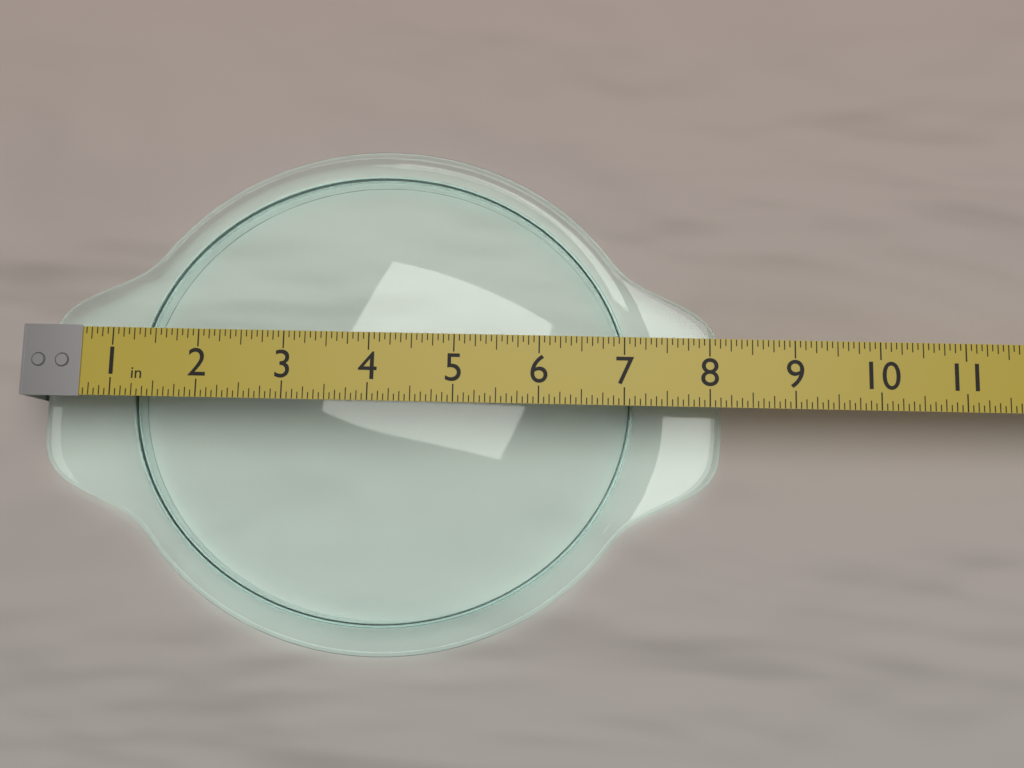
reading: 8.2500 in
